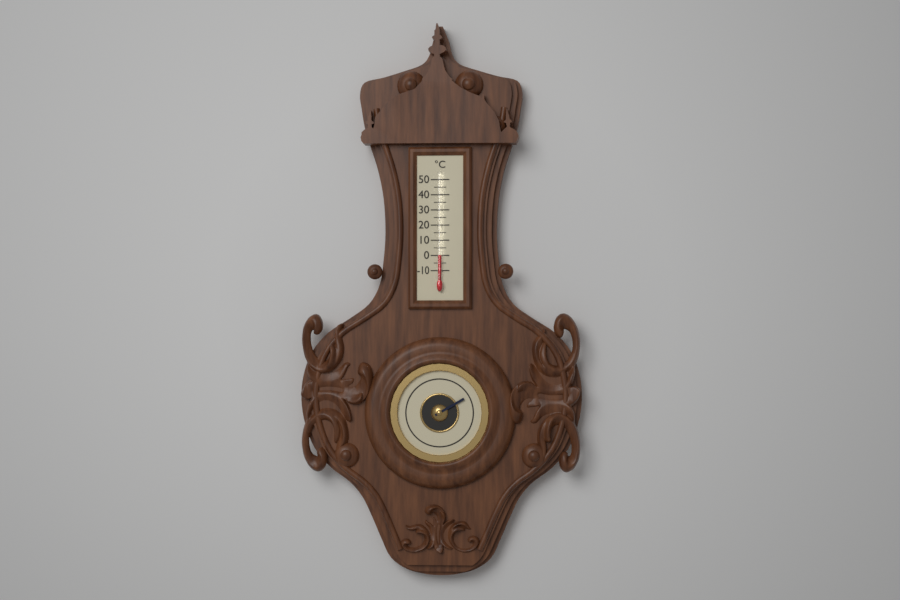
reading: 0 °C
